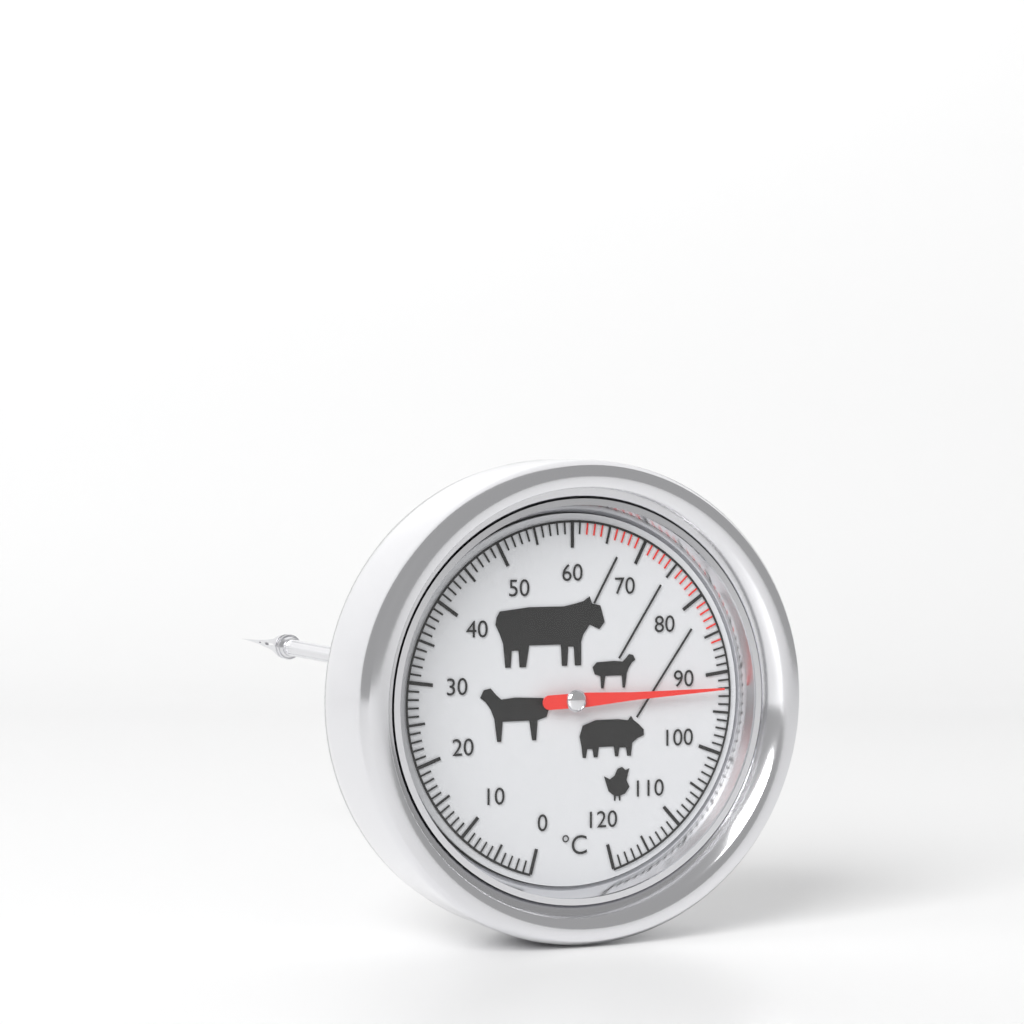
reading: 92 °C
